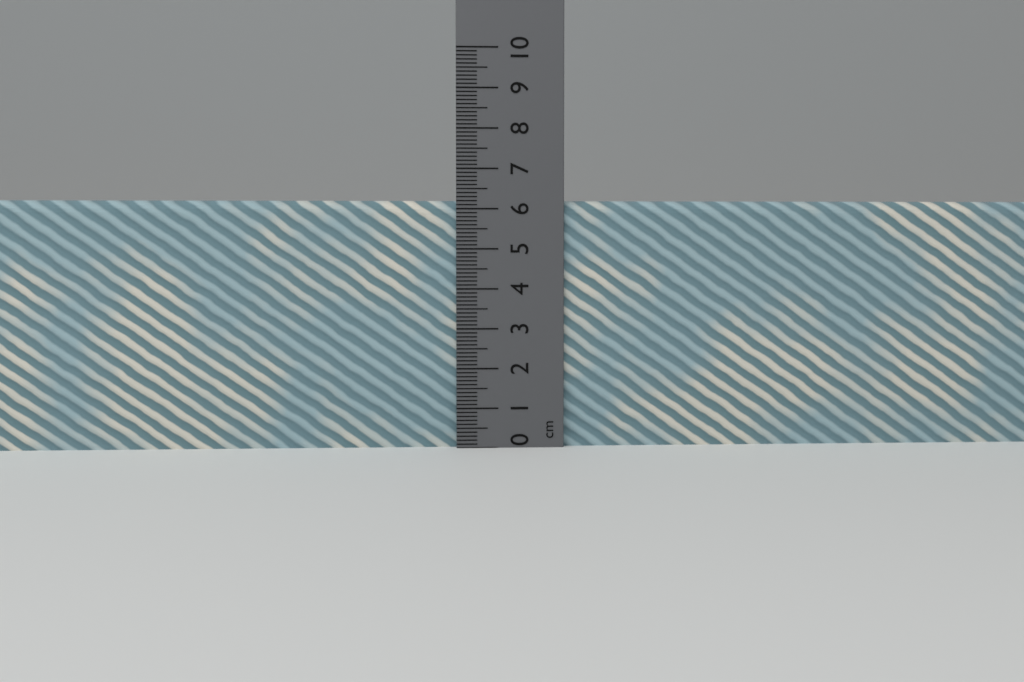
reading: 6.2 cm
